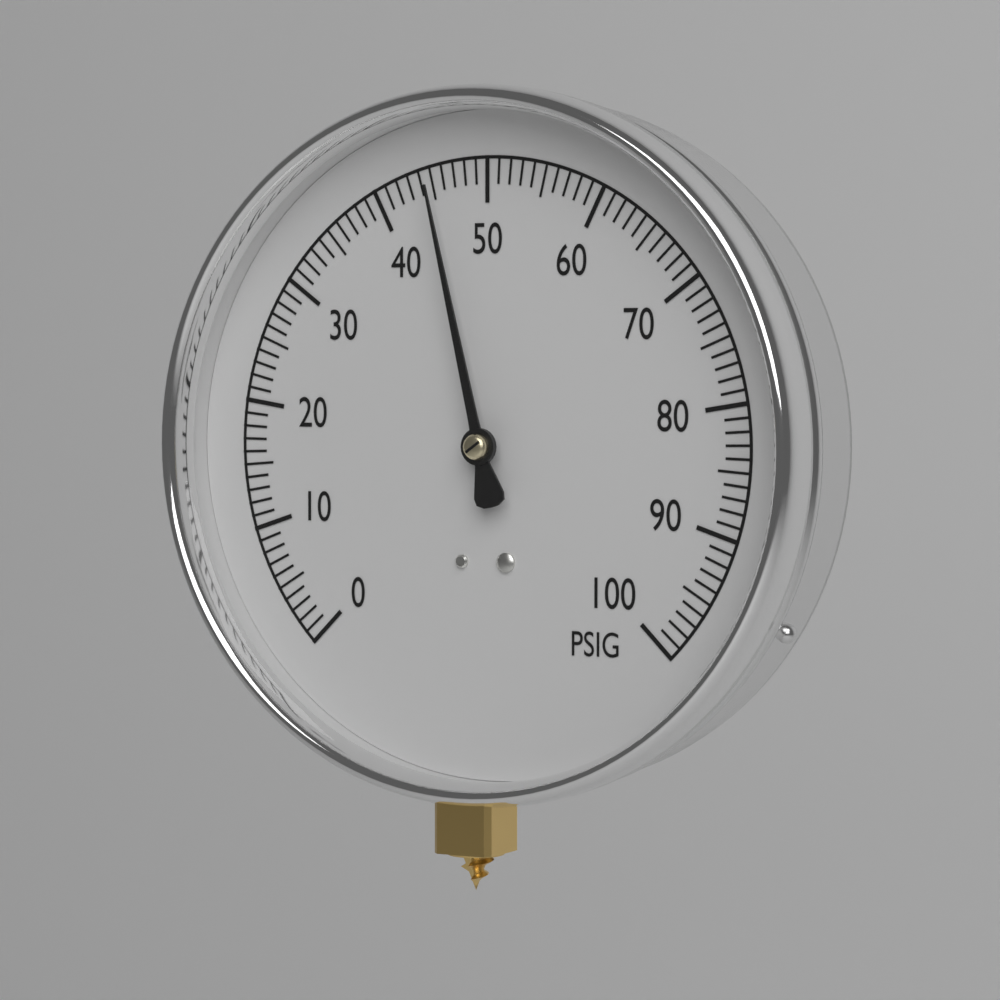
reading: 45 PSIG
